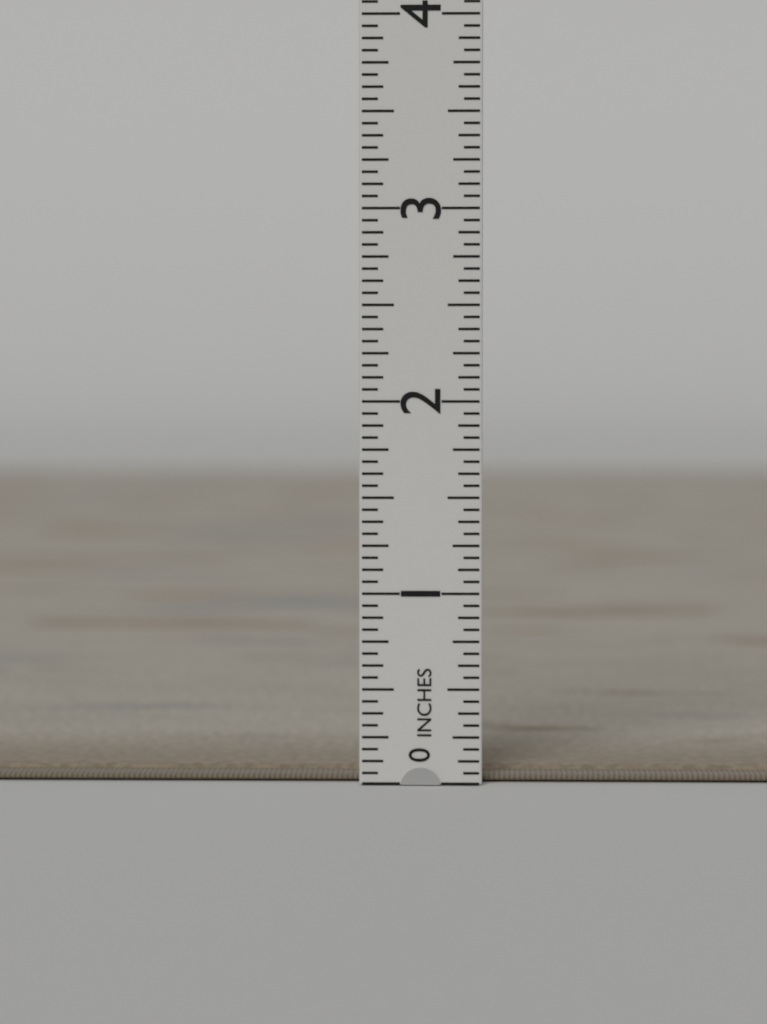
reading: 0.0625 in
